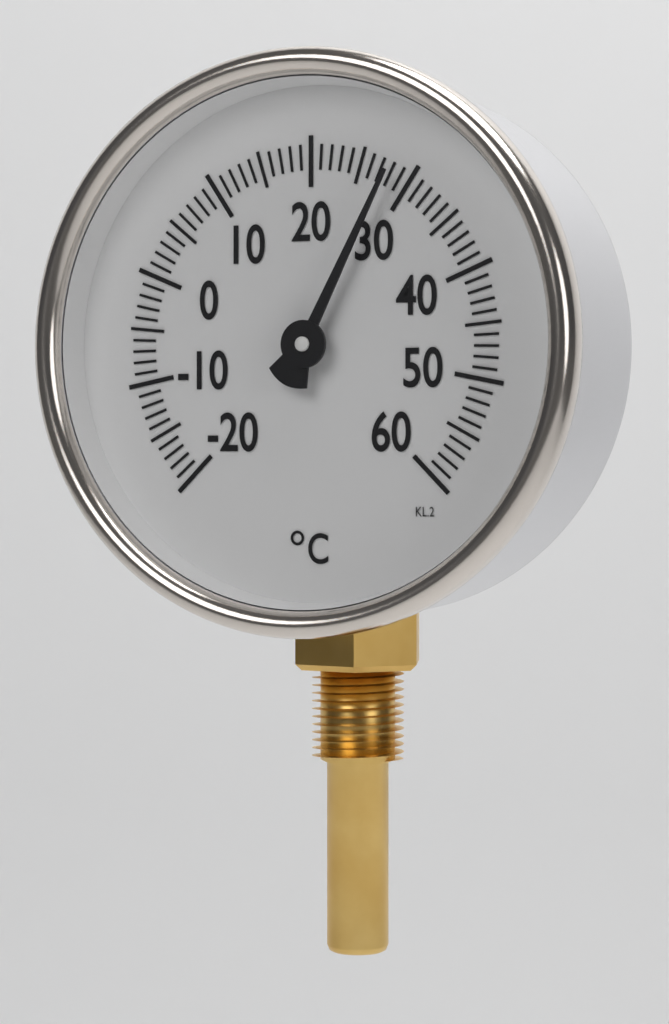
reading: 28 °C
